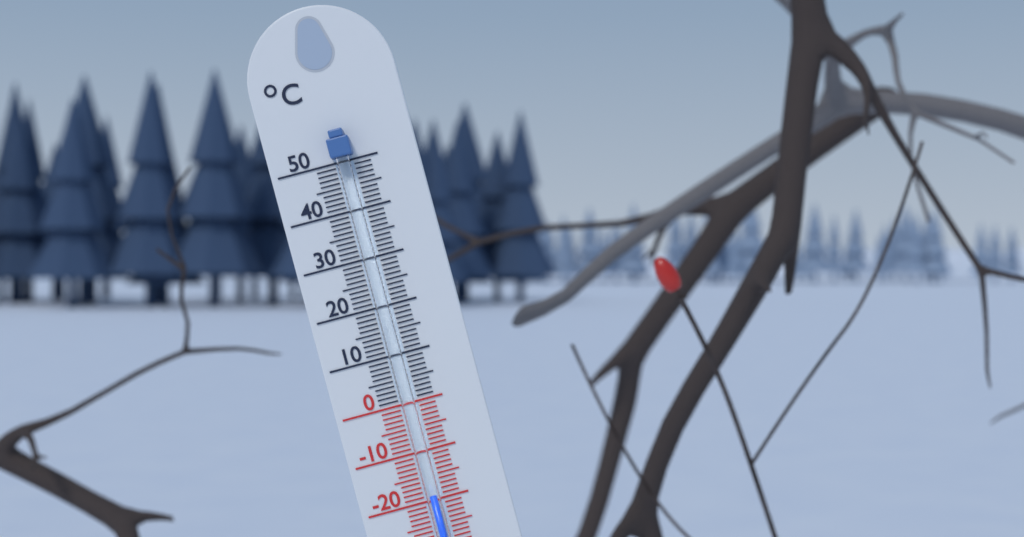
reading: -19 °C
